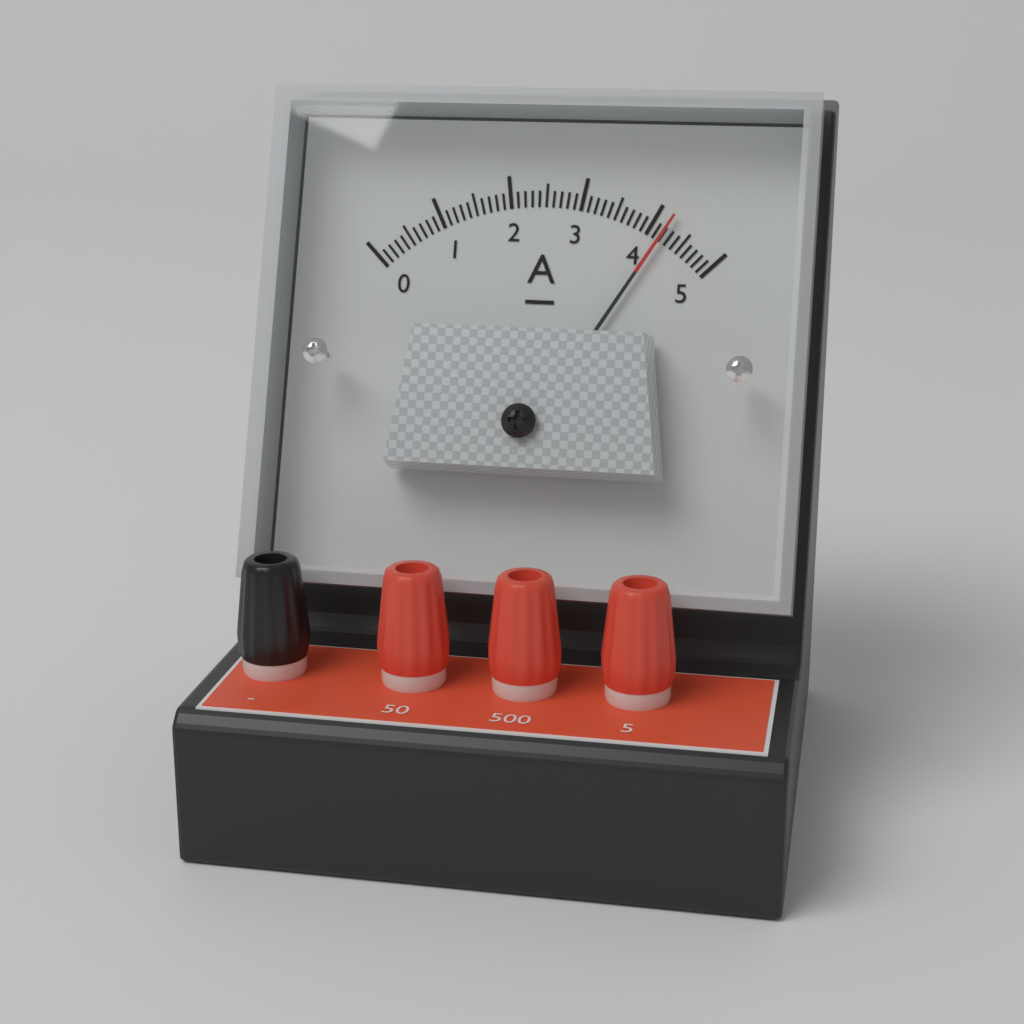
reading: 4.2 A
